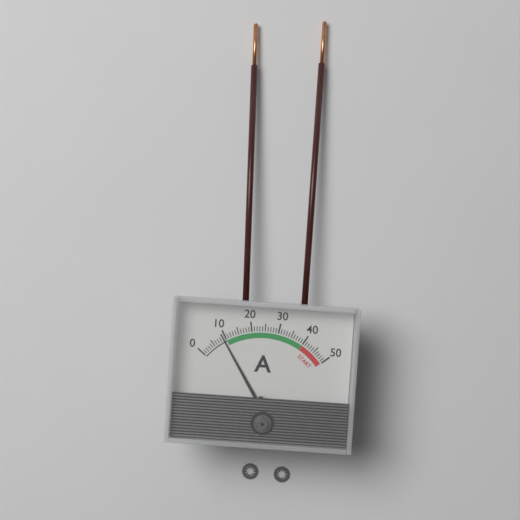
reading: 9 A
